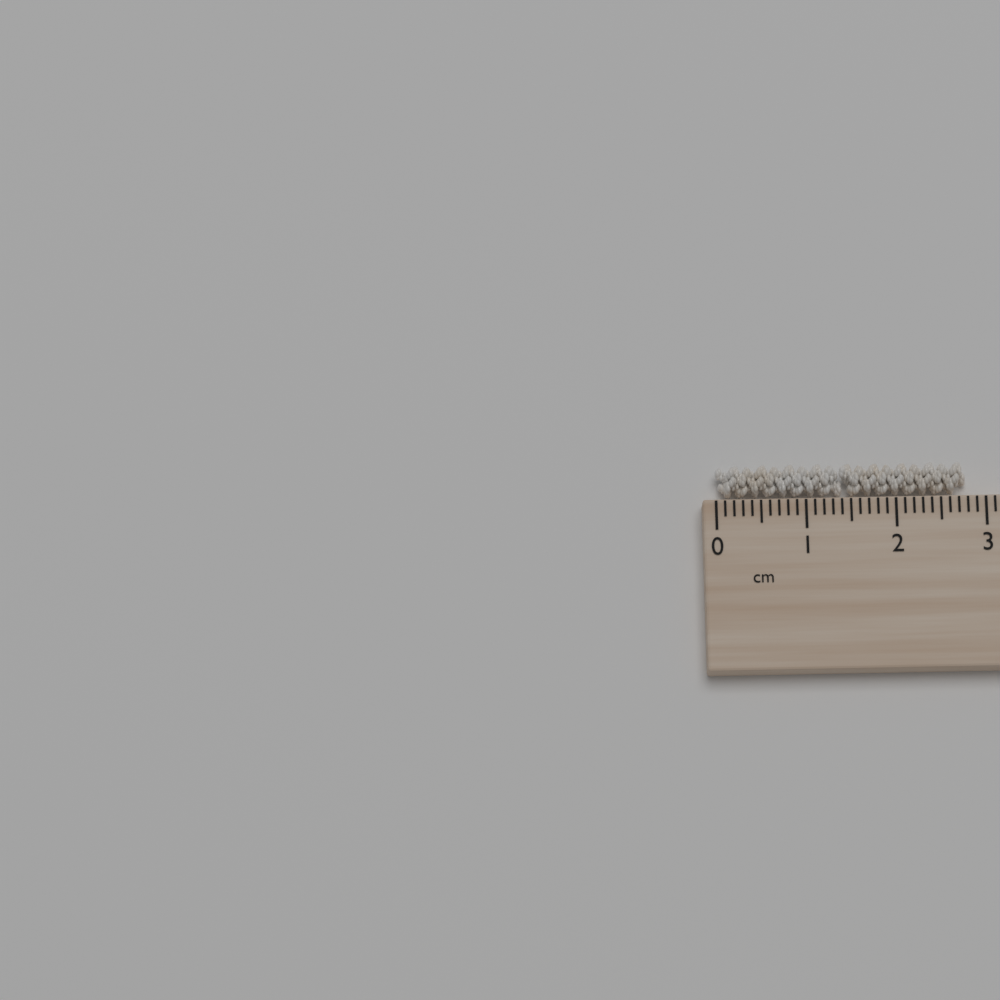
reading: 2.8 cm
